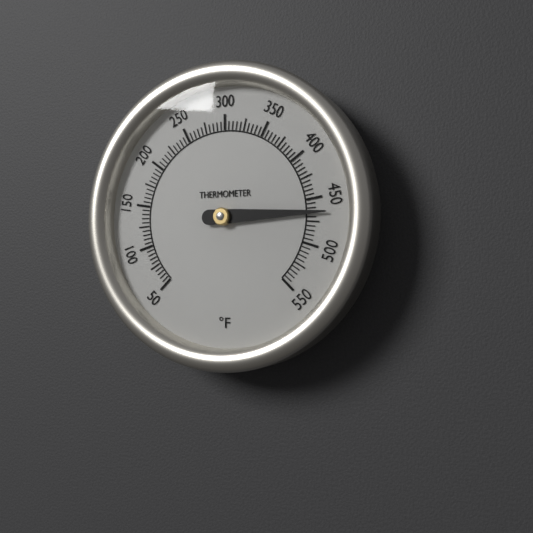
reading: 465 °F
